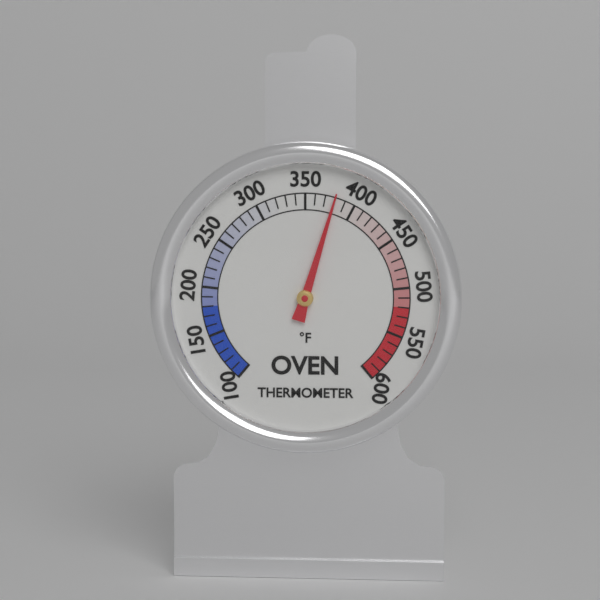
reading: 380 °F
